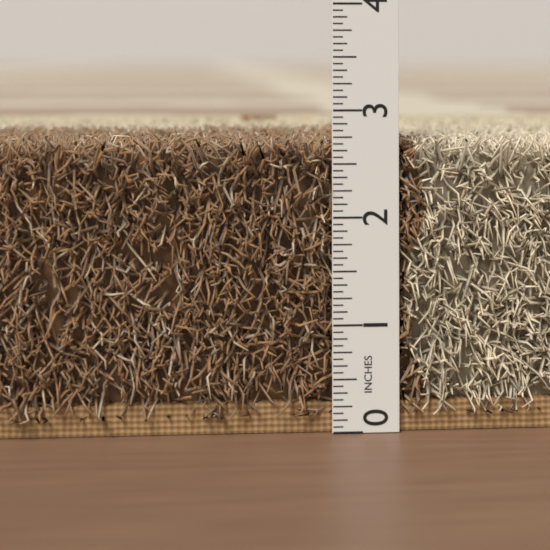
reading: 2.7500 in
